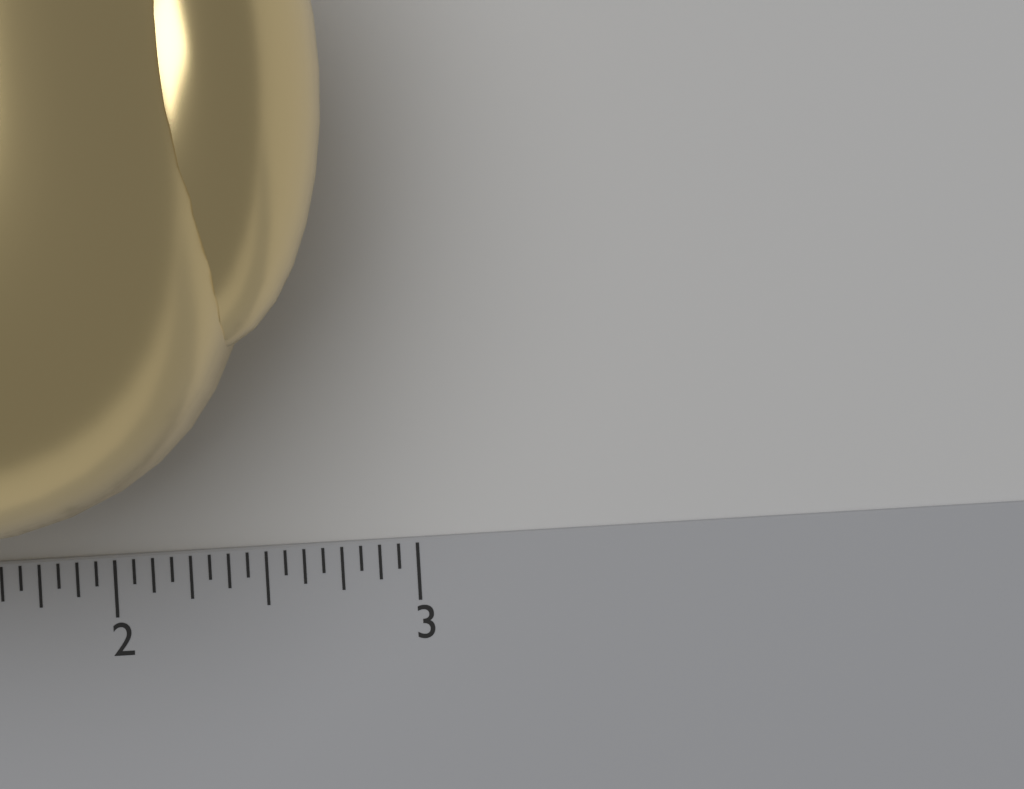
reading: 2.8125 inch
